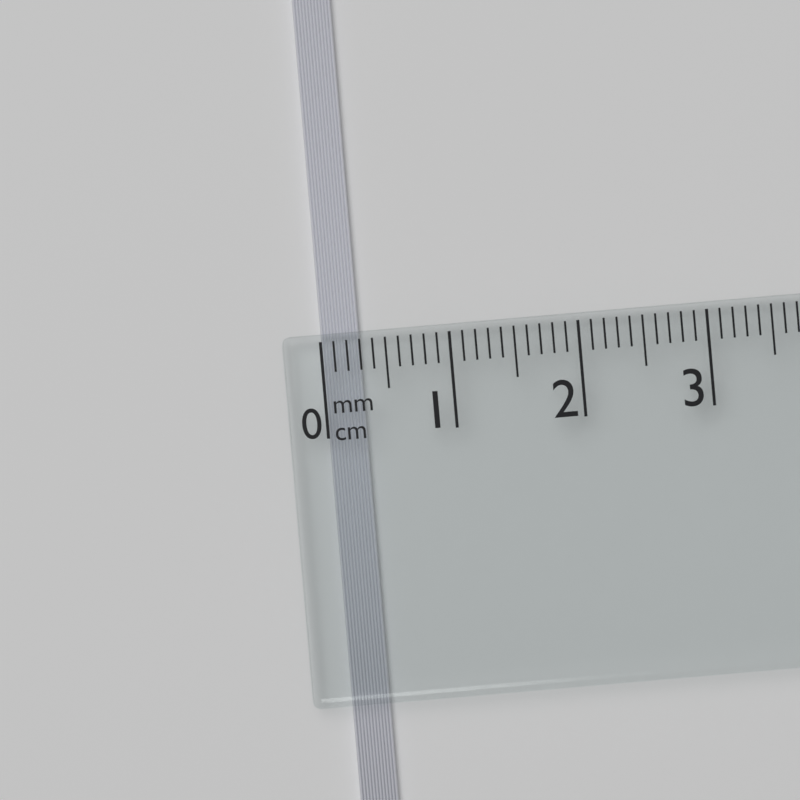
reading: 0.3 cm
